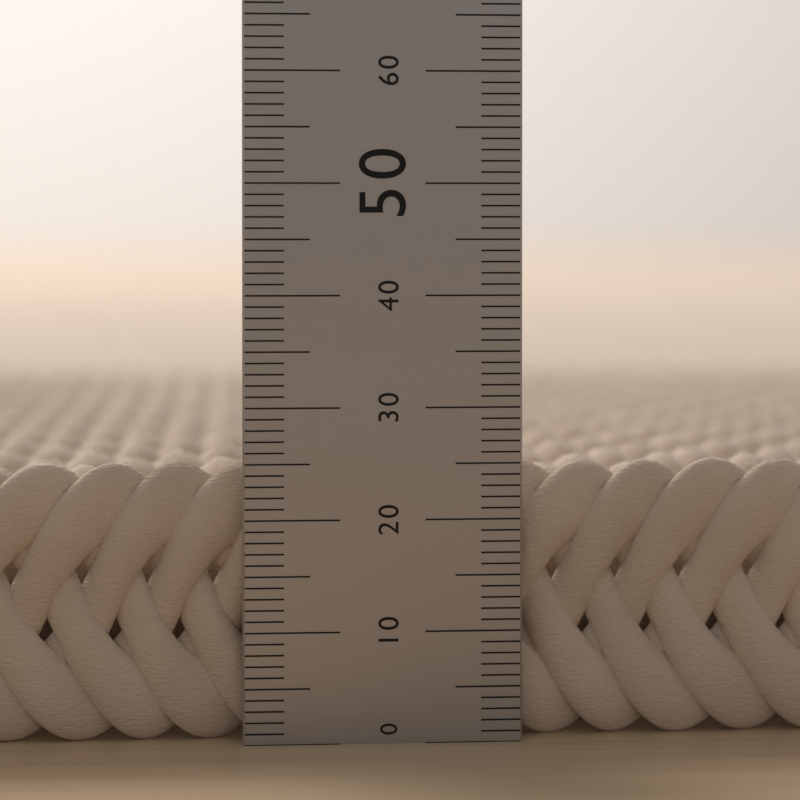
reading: 25 (no unit)
